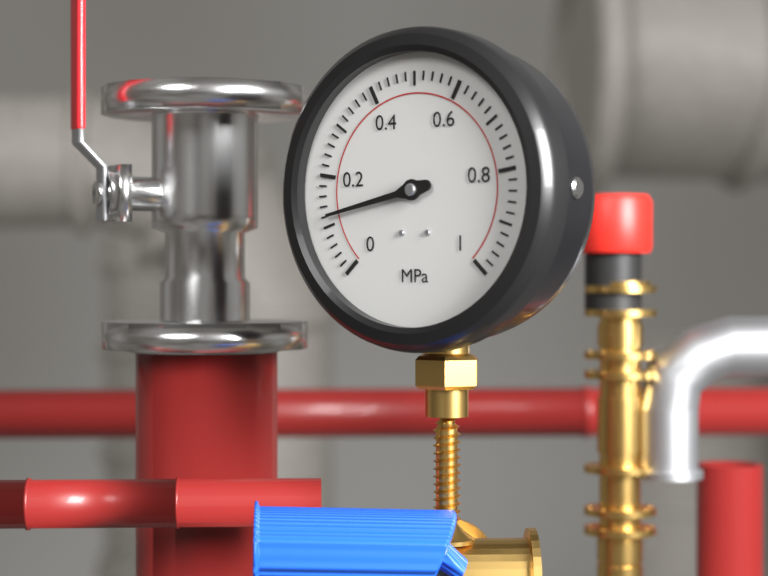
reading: 0.12 MPa
